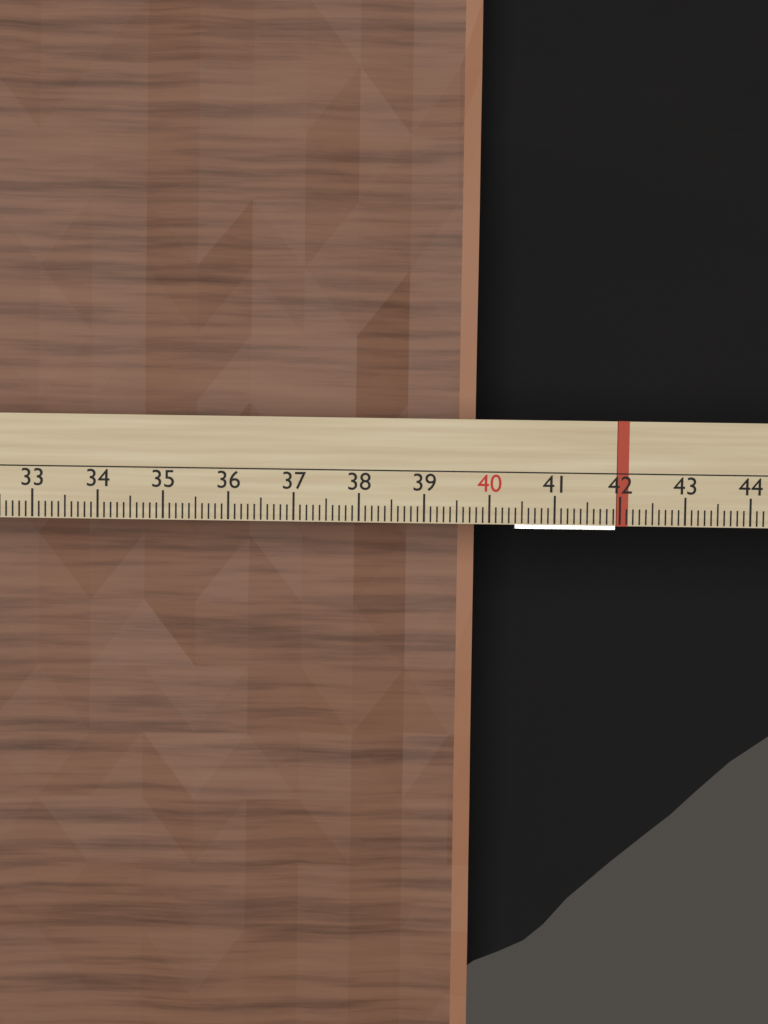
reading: 39.9 cm
